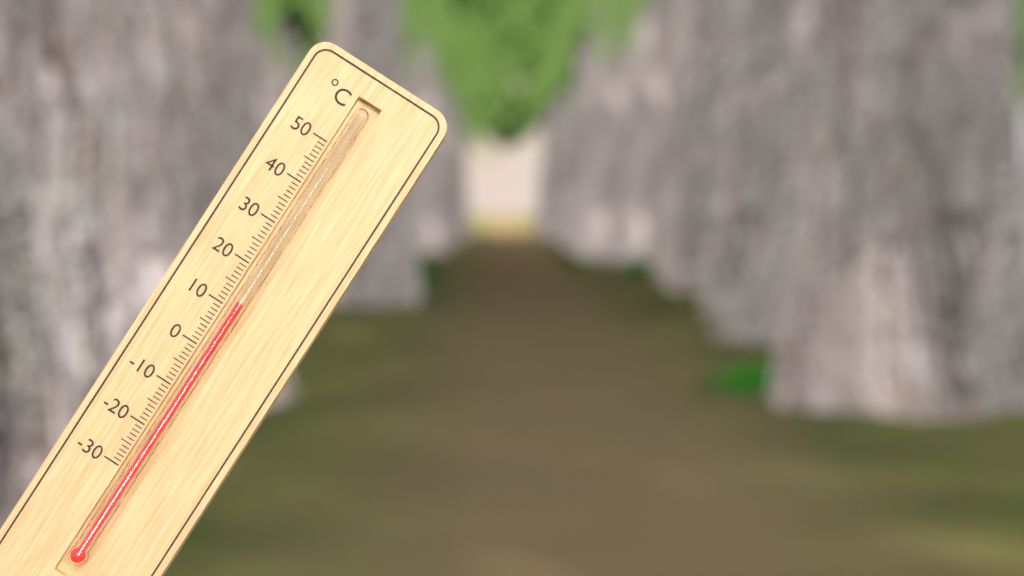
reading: 12 °C
